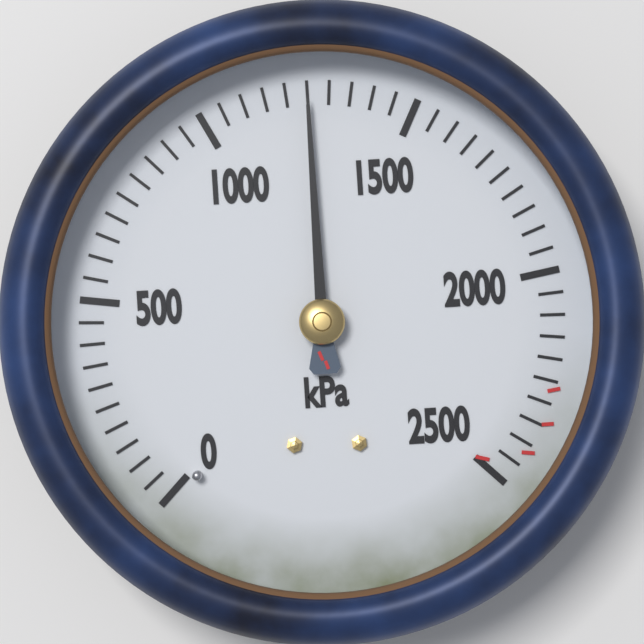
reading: 1250 kPa
